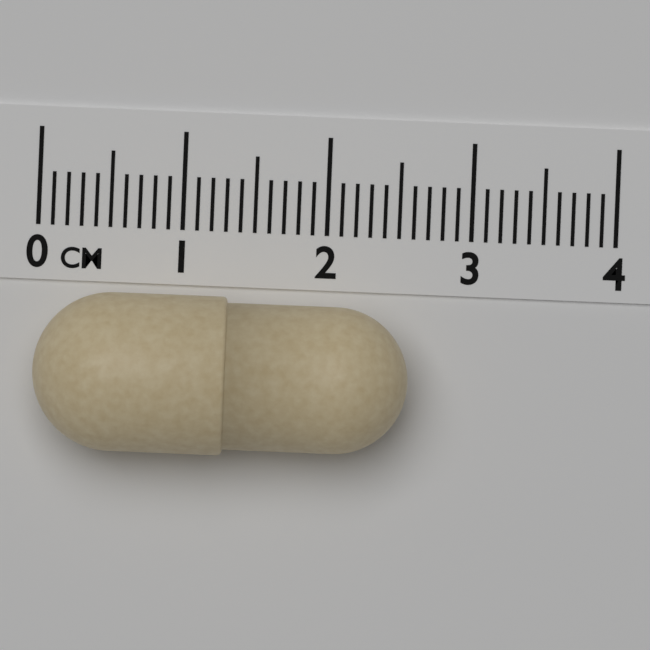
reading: 2.6 cm
